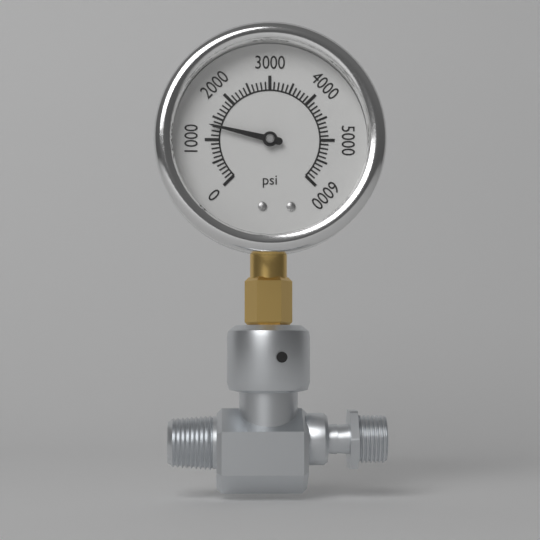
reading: 1300 psi
